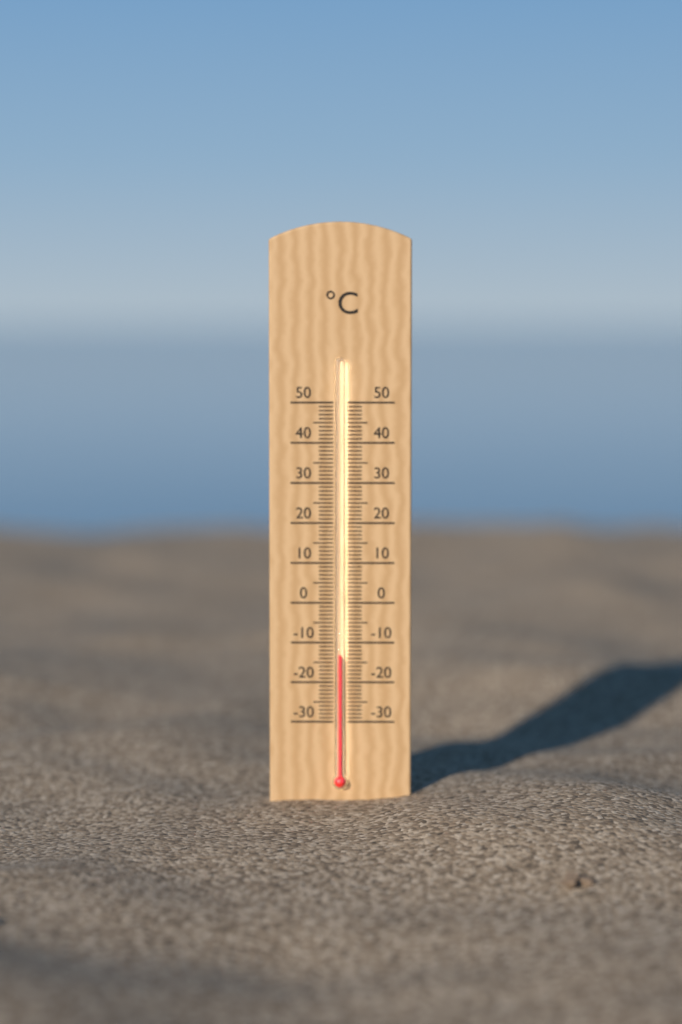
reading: -13 °C
